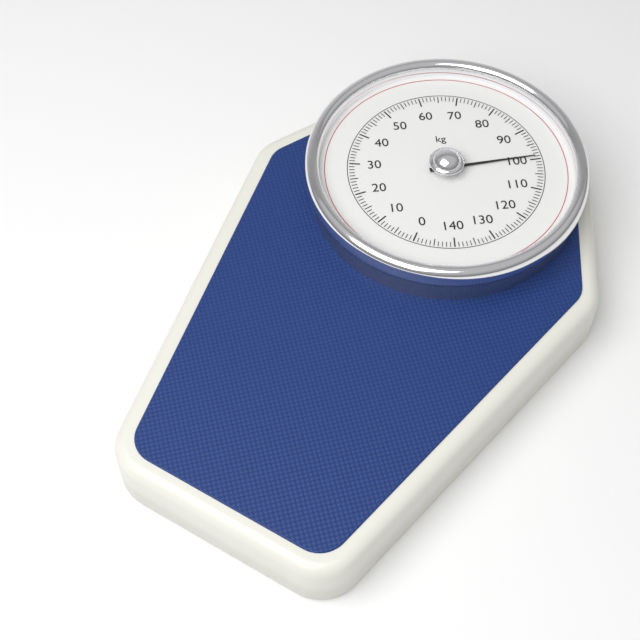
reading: 99 kg
